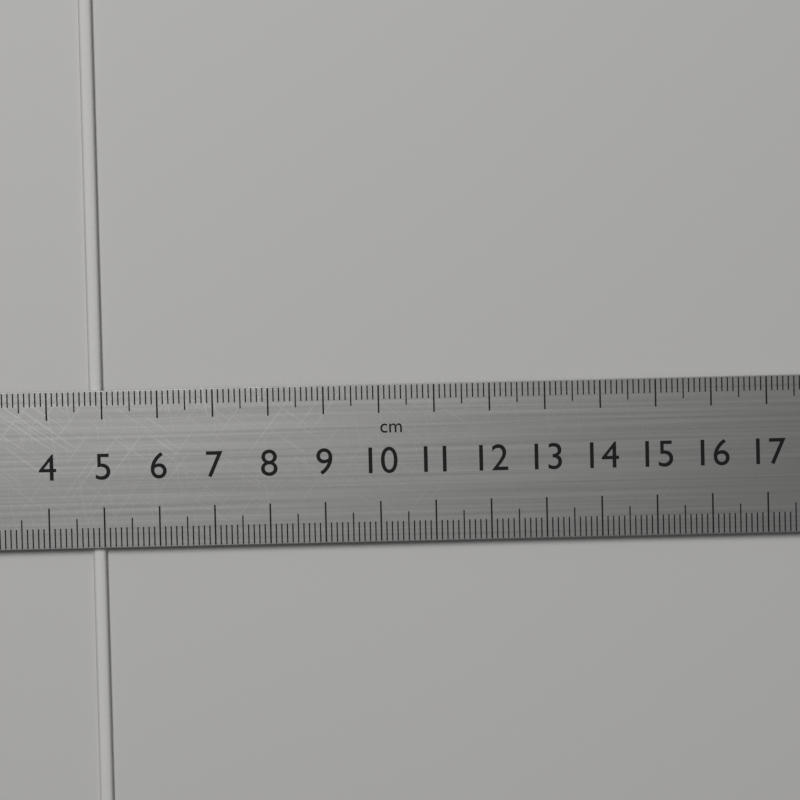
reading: 5.0 cm
